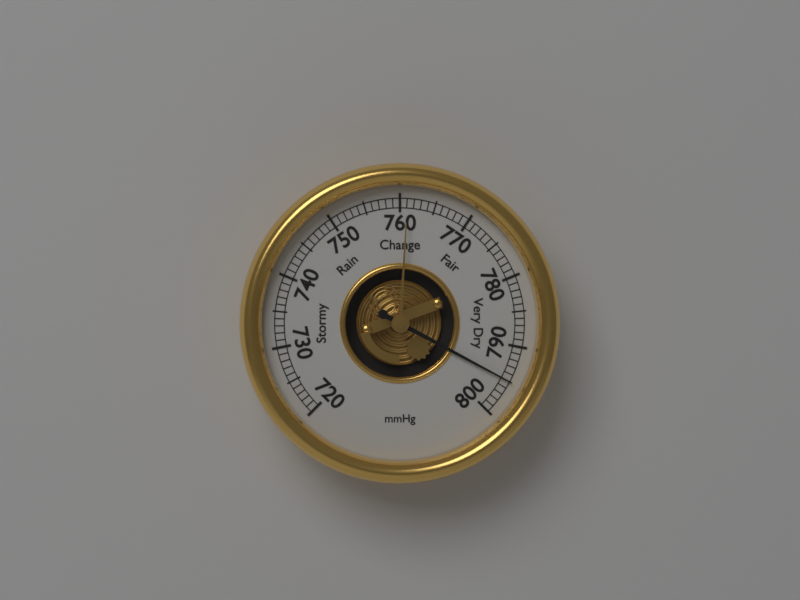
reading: 795 mmHg
